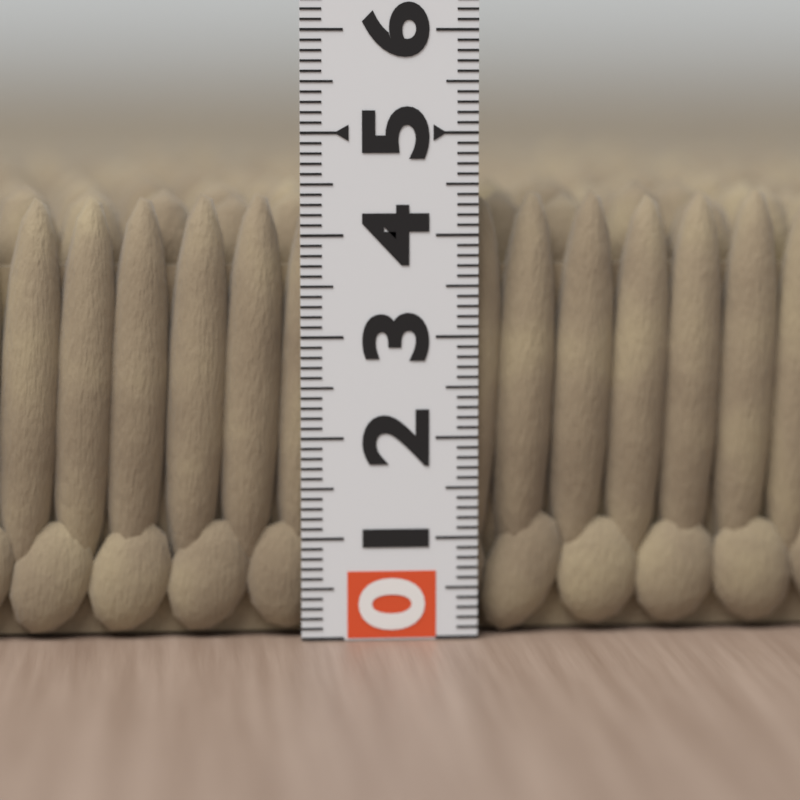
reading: 4.5 (no unit)
